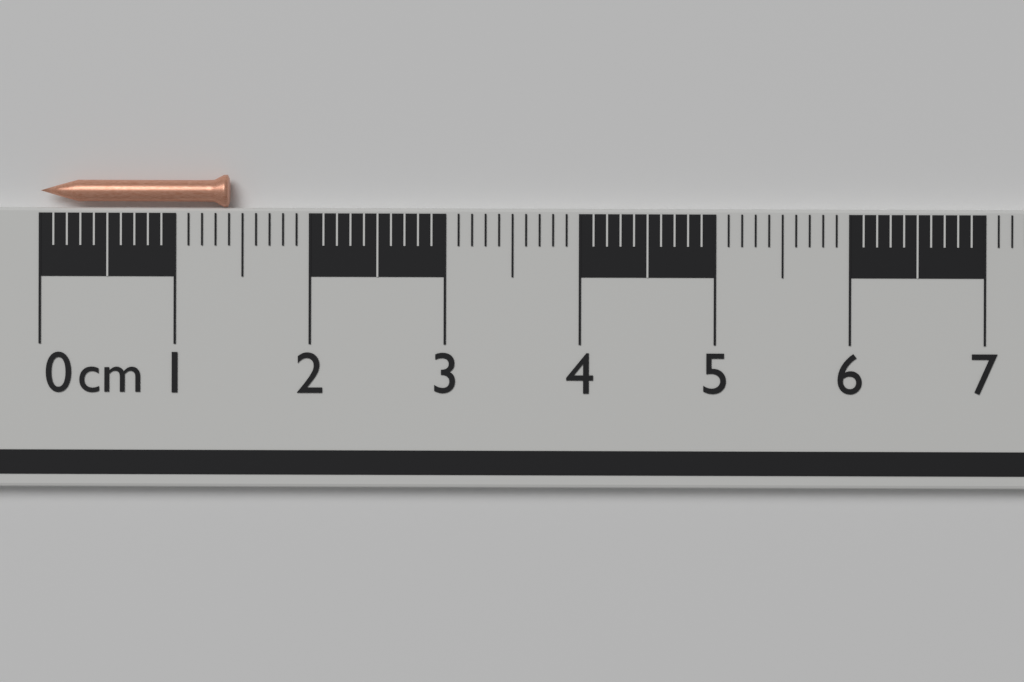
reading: 1.4 cm
